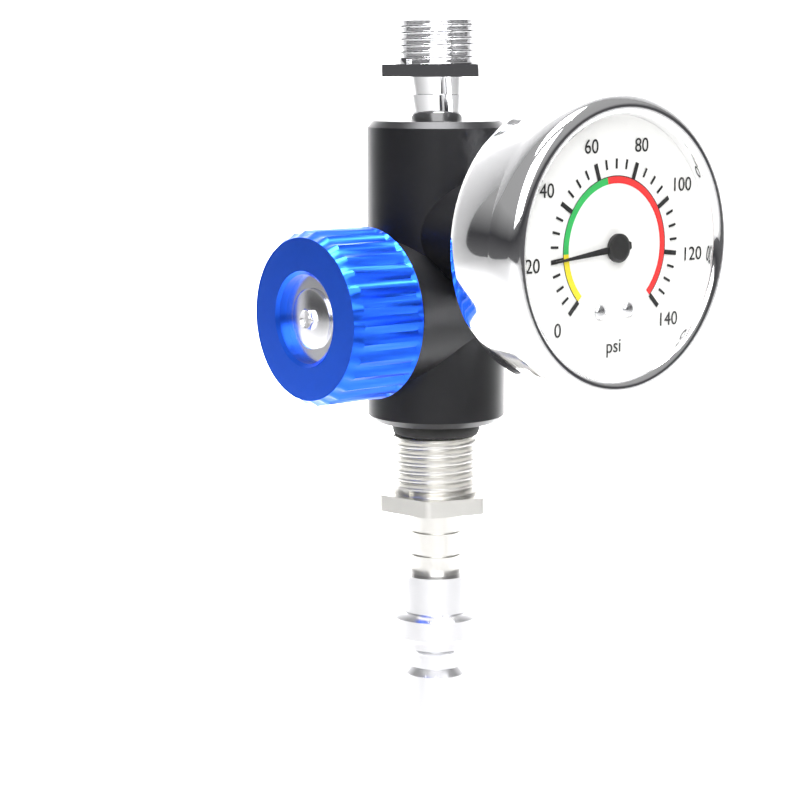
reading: 20 psi
